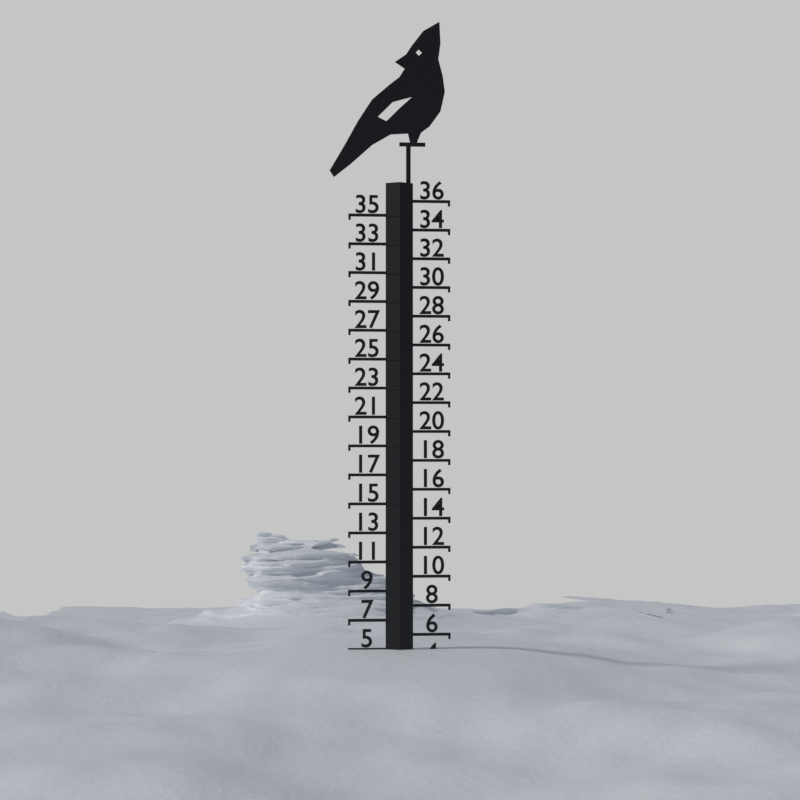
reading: 5 (no unit)
